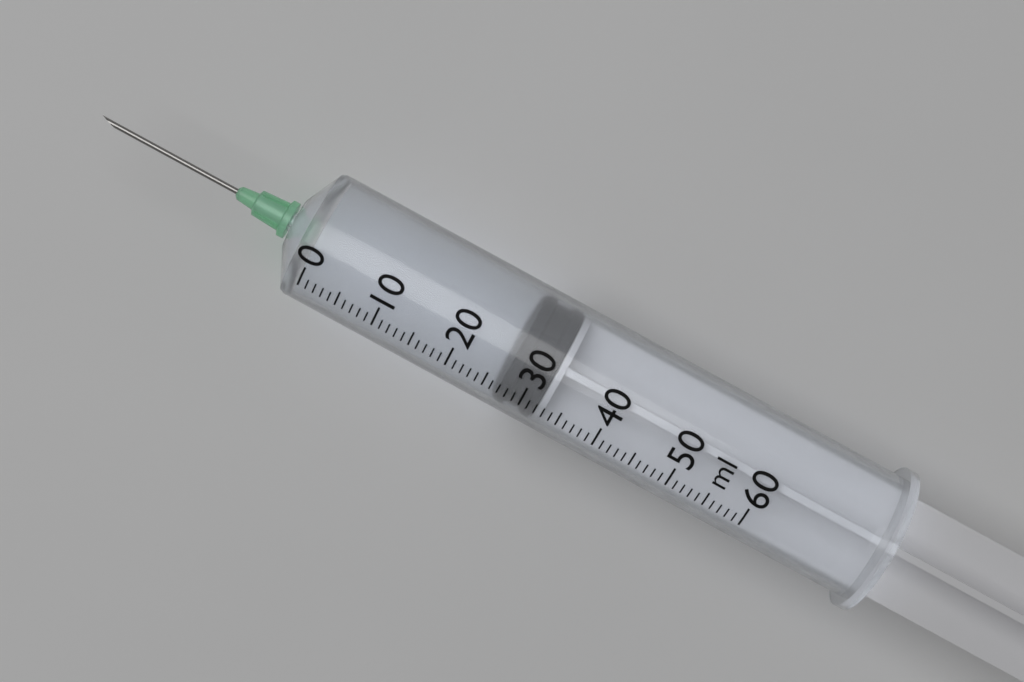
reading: 27 ml
